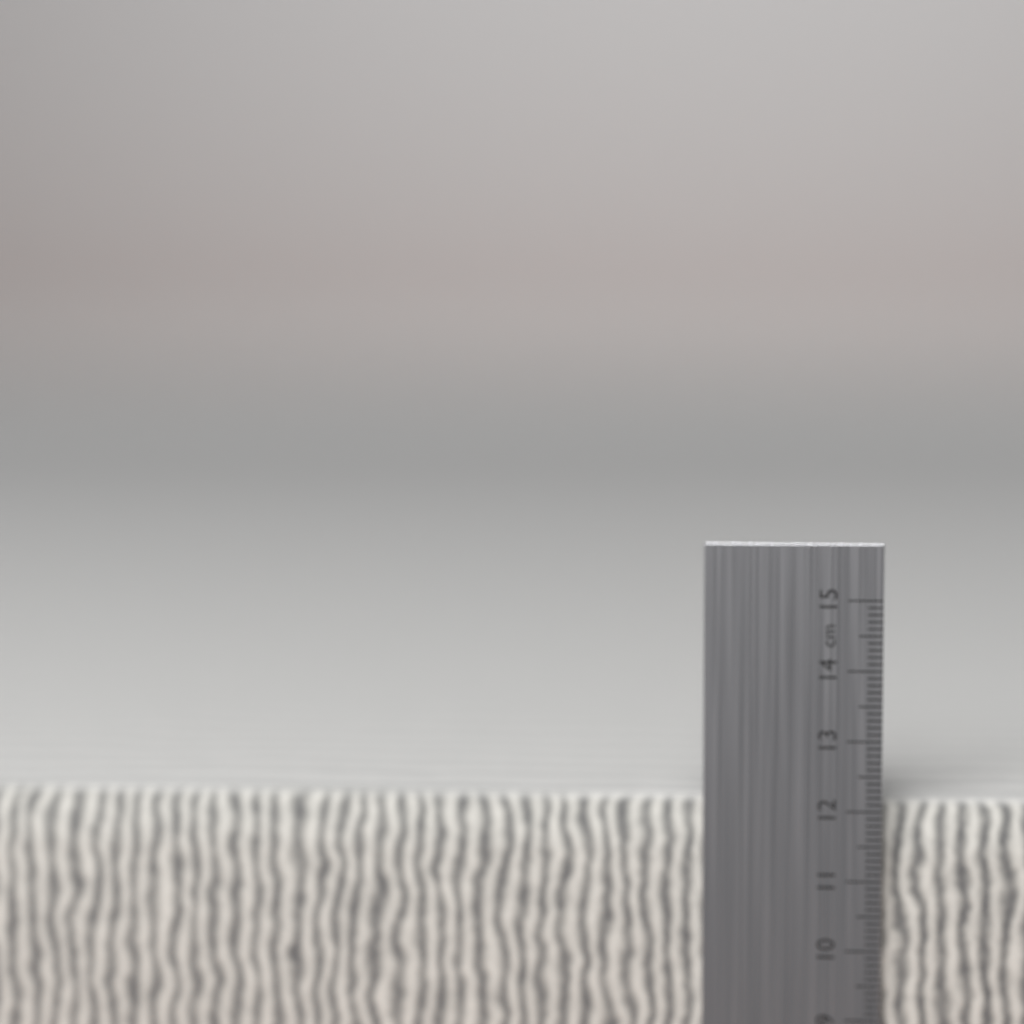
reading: 12.1 cm
